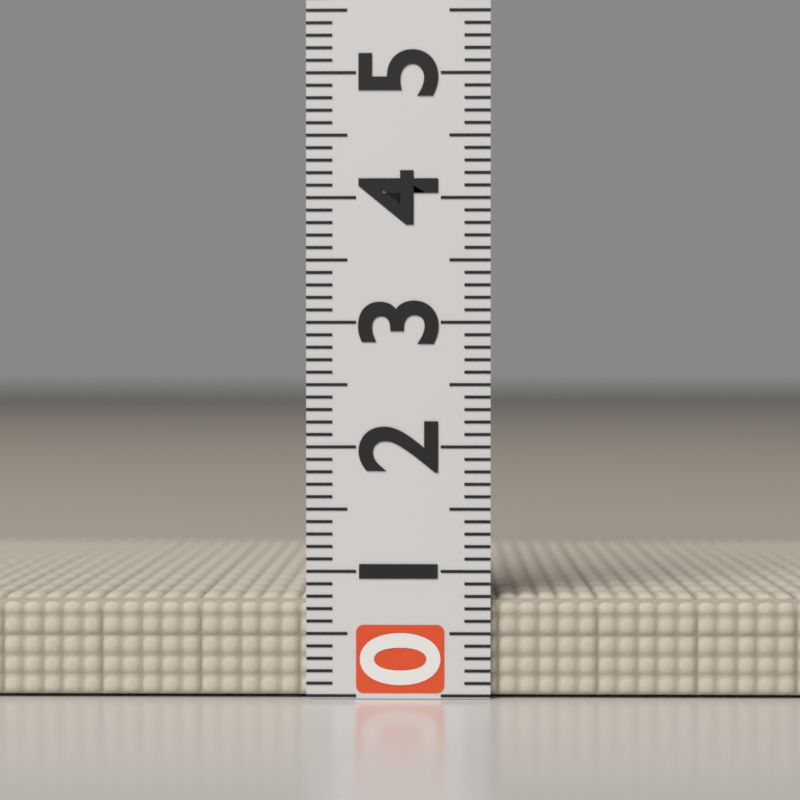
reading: 0.8 (no unit)
